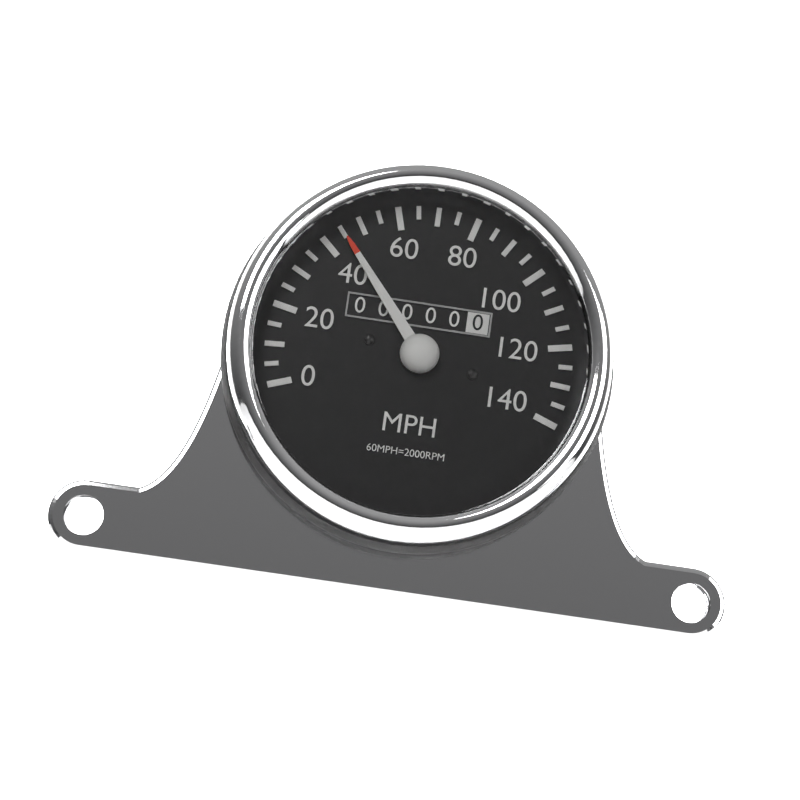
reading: 45 MPH
